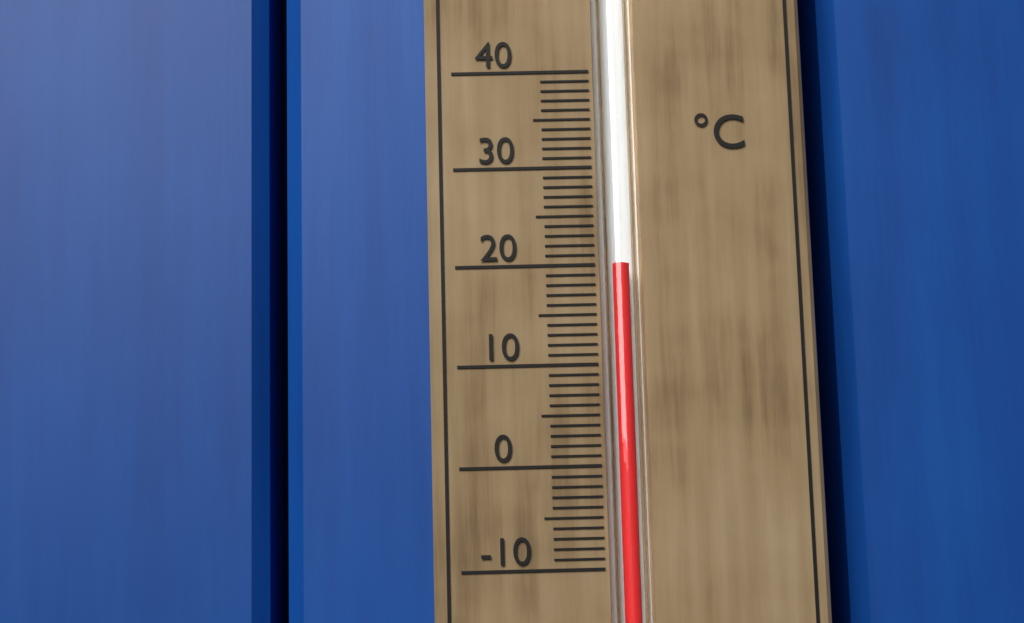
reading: 20 °C
